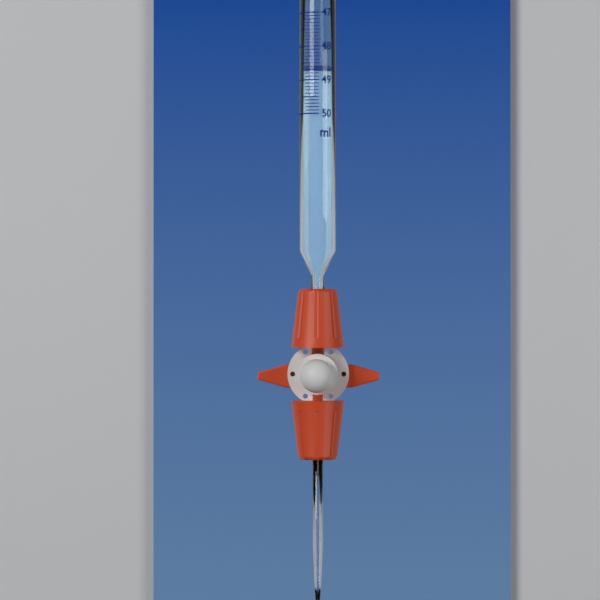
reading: 48.7 ml
